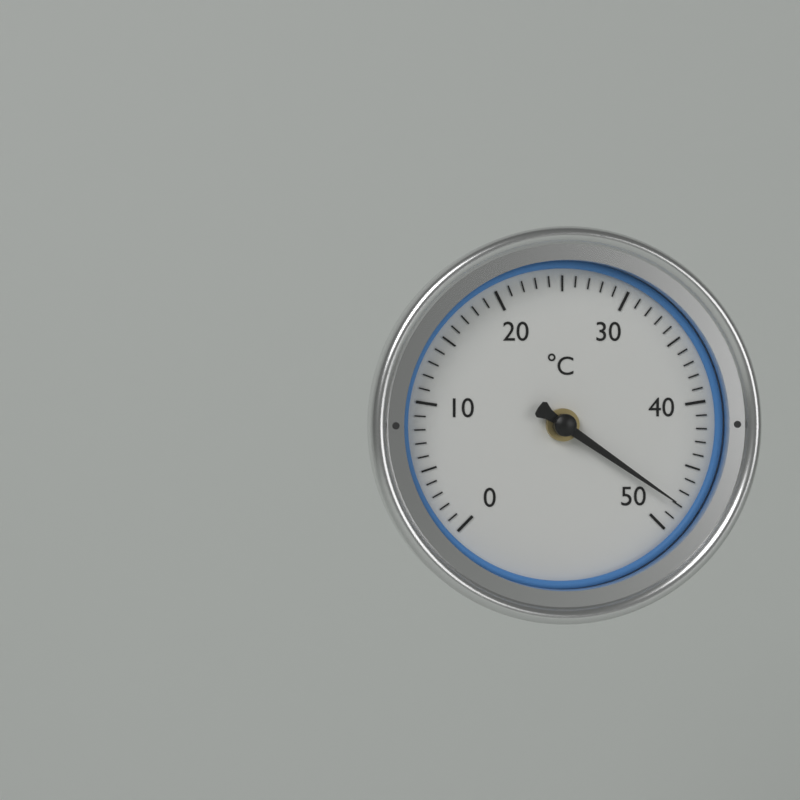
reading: 48 °C
